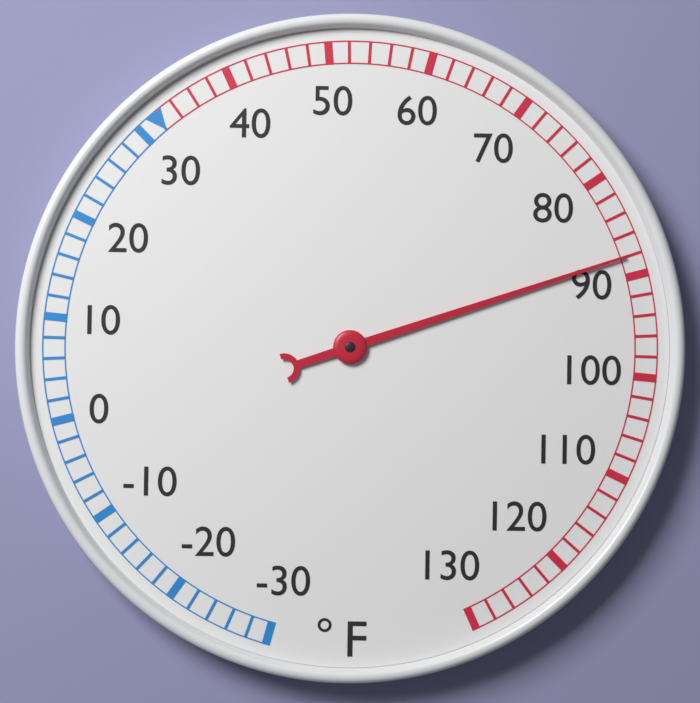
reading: 88 °F
